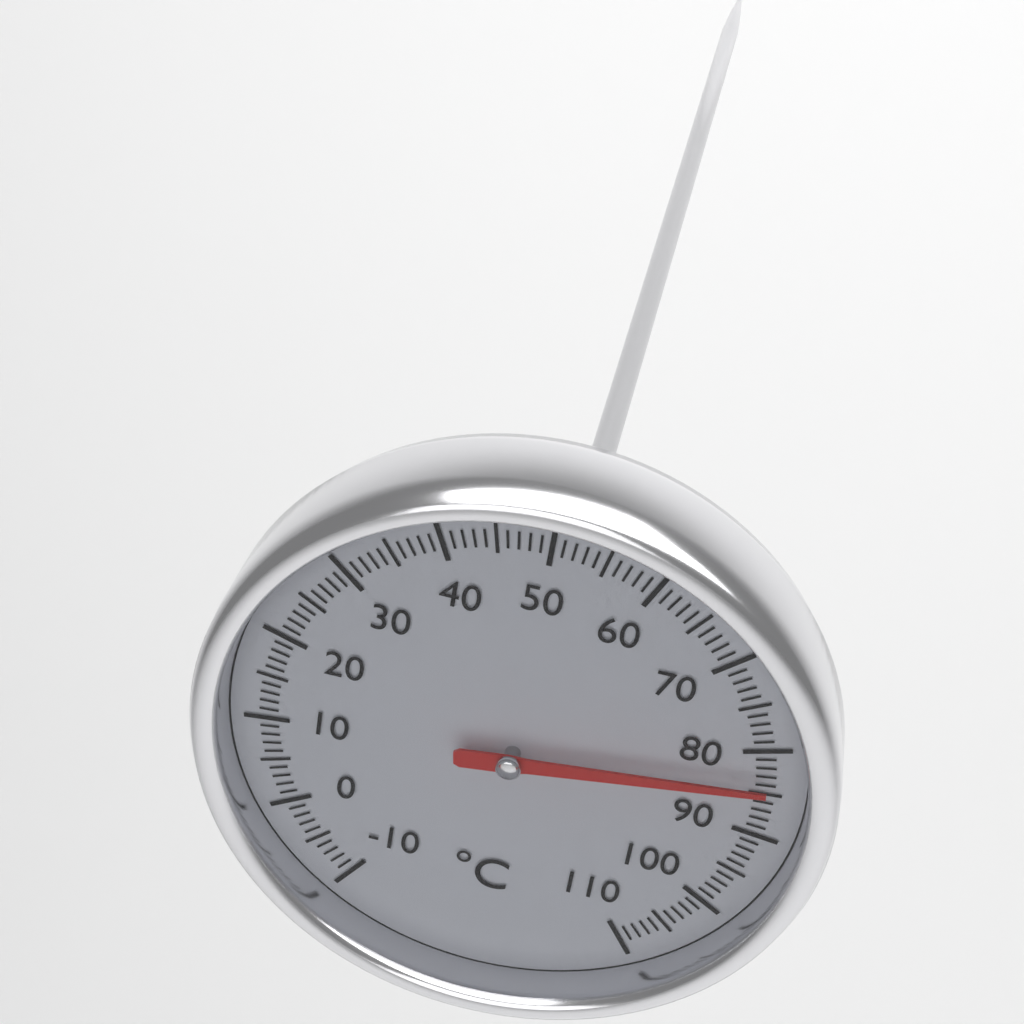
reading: 84 °C
